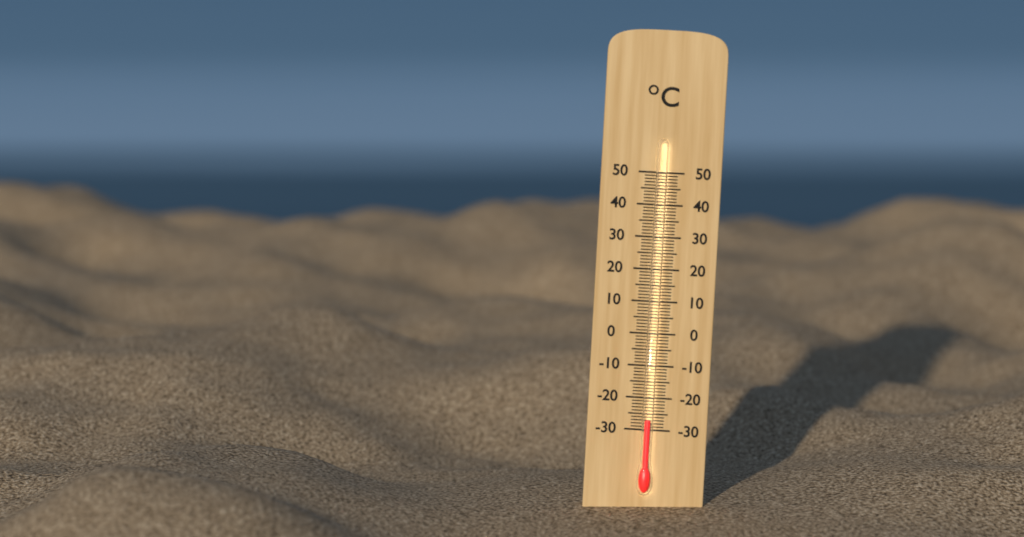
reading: -27 °C
